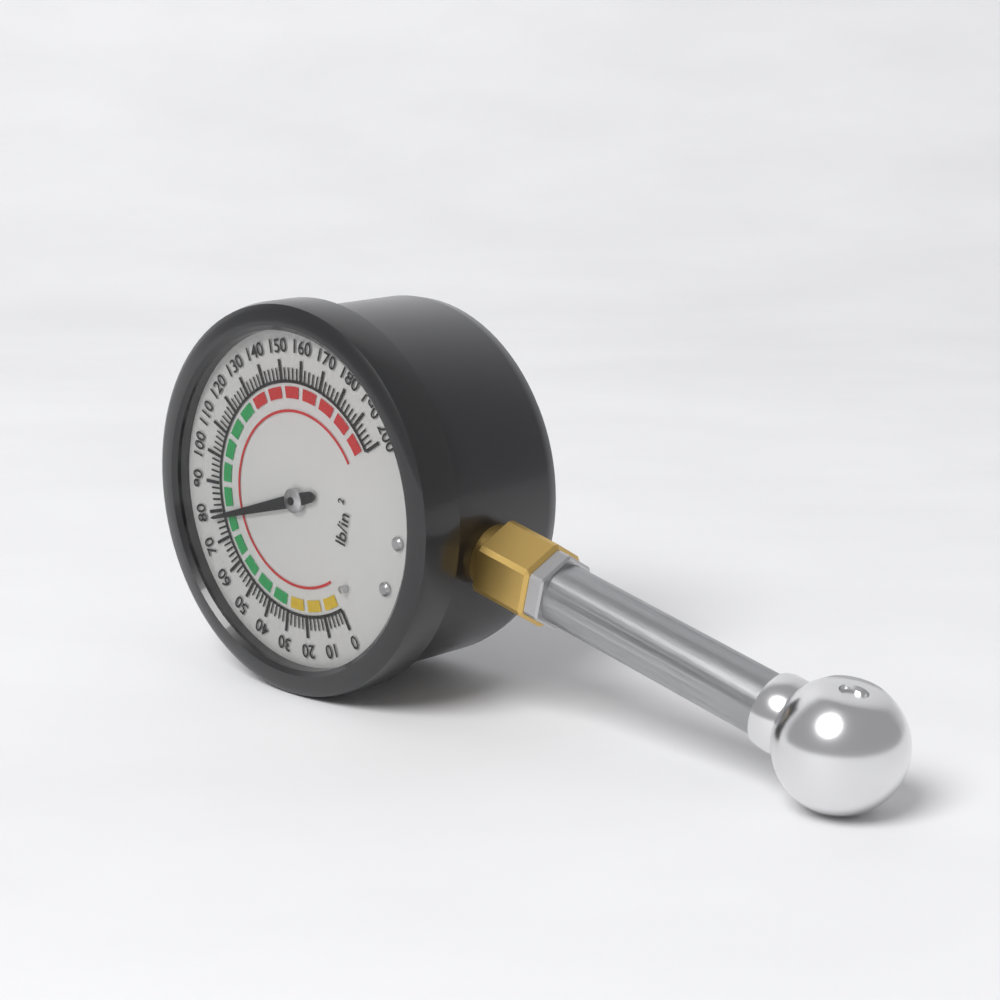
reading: 78 psi
